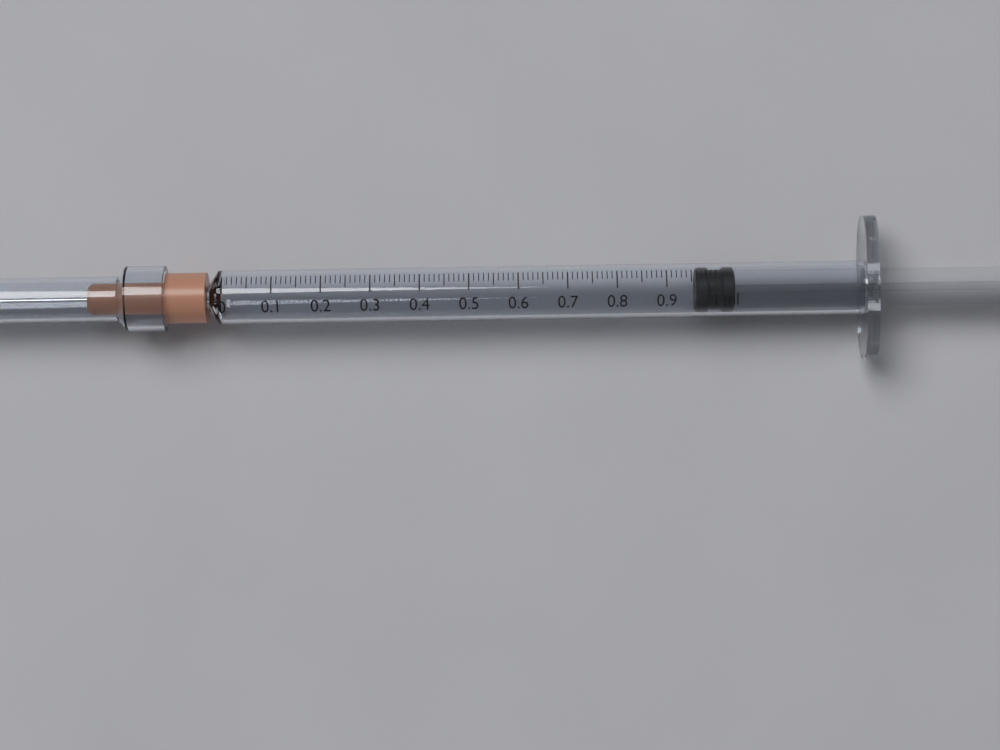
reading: 0.96 ml
